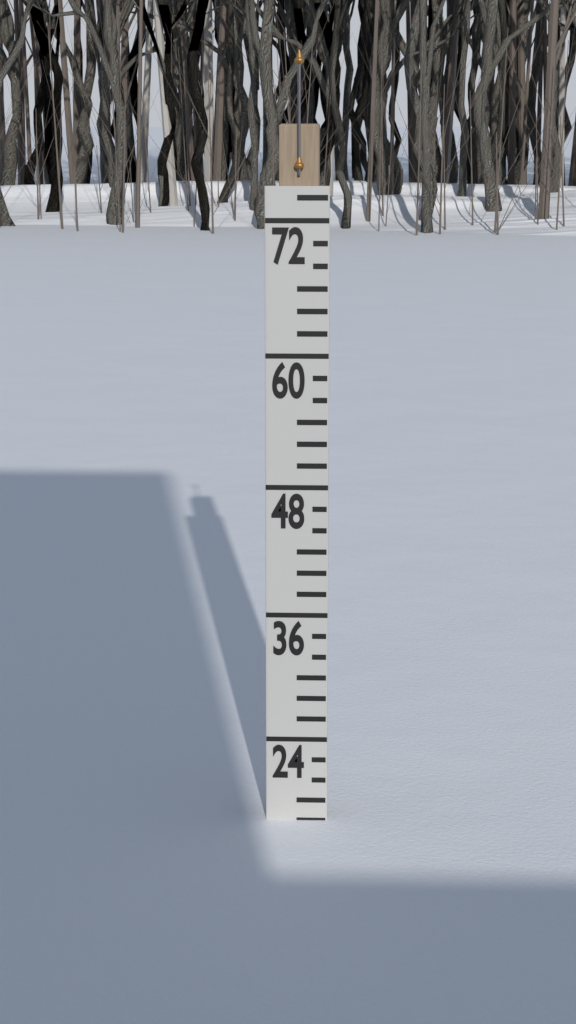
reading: 16 (no unit)
